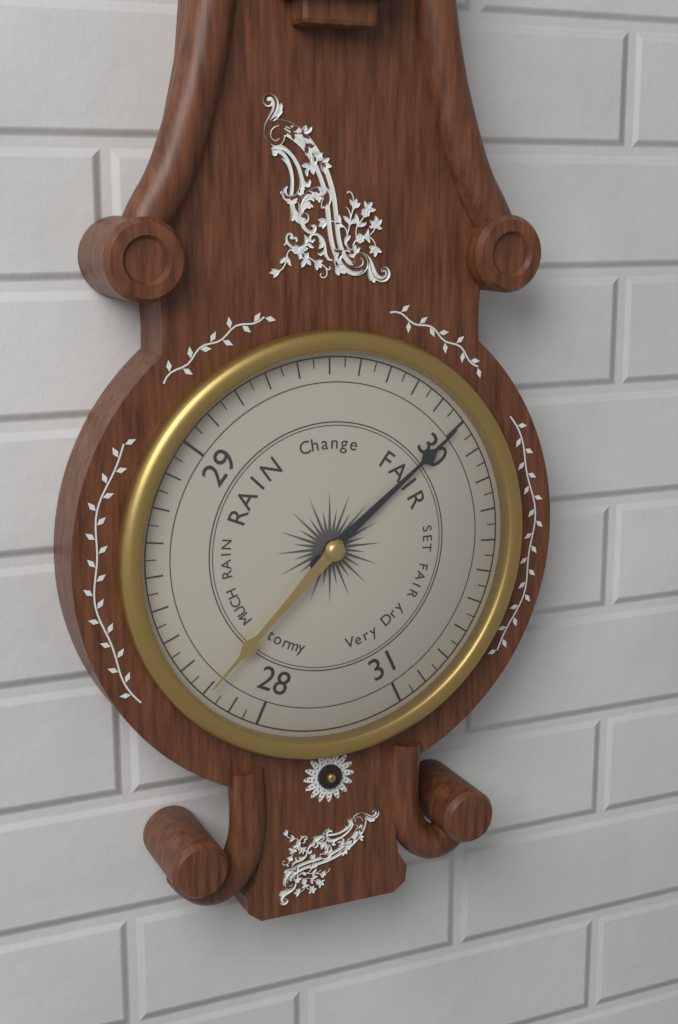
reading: 30.00 (no unit)
